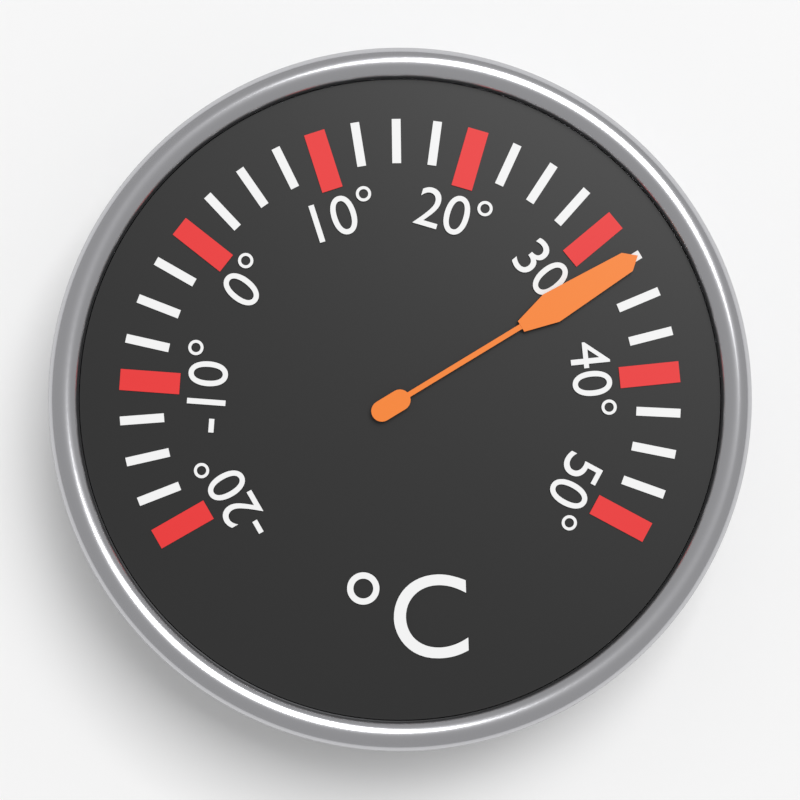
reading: 32.5 °C
